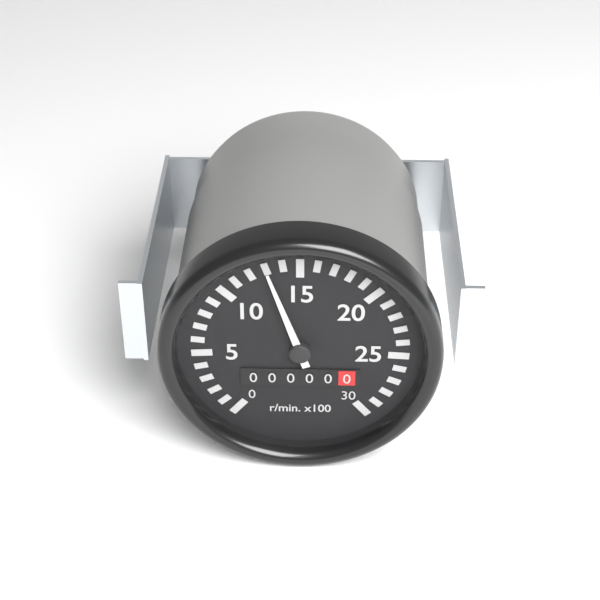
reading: 1300 r/min
